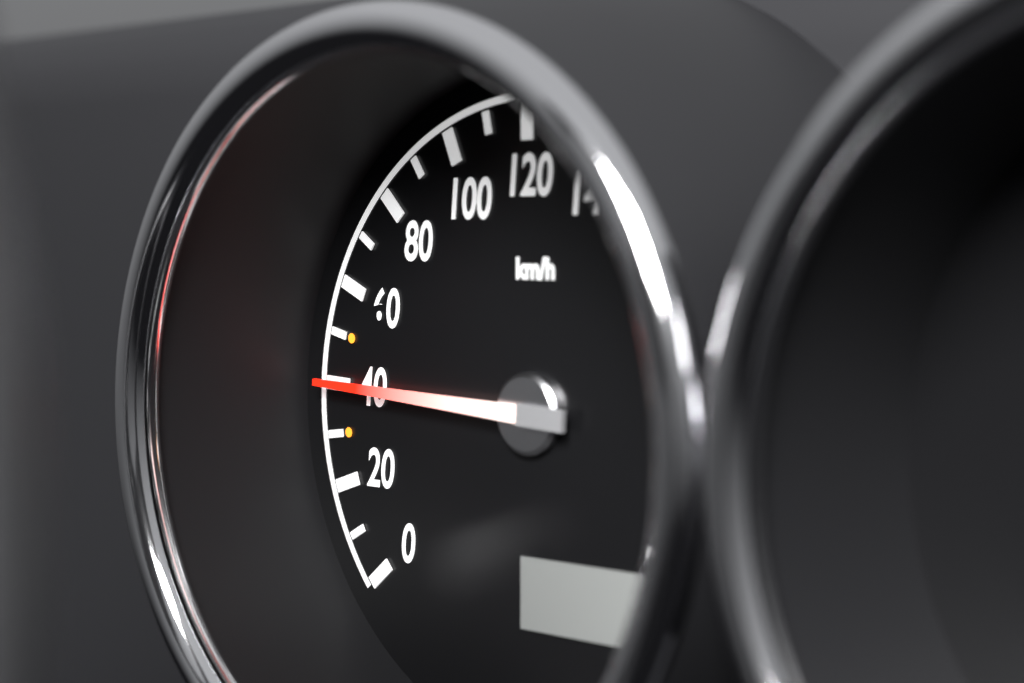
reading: 40 km/h
